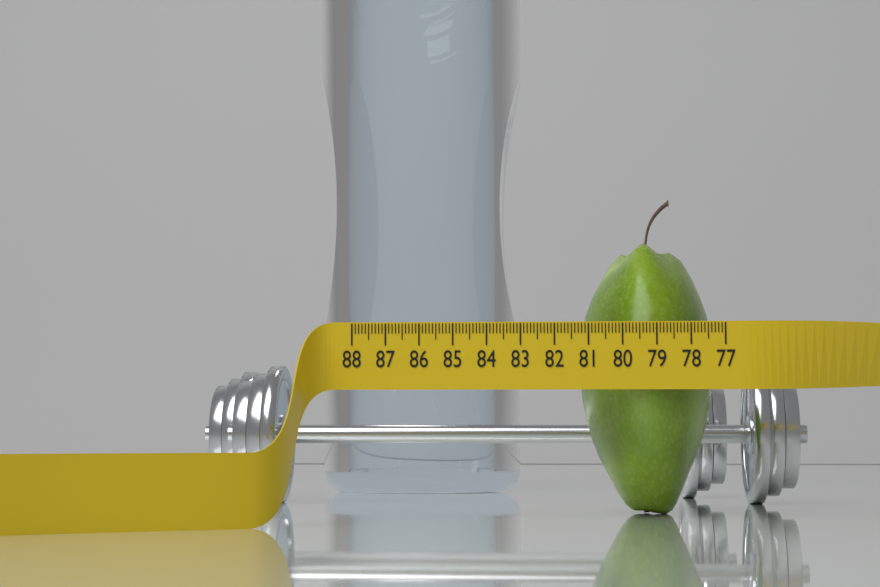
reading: 81.2 (no unit)
